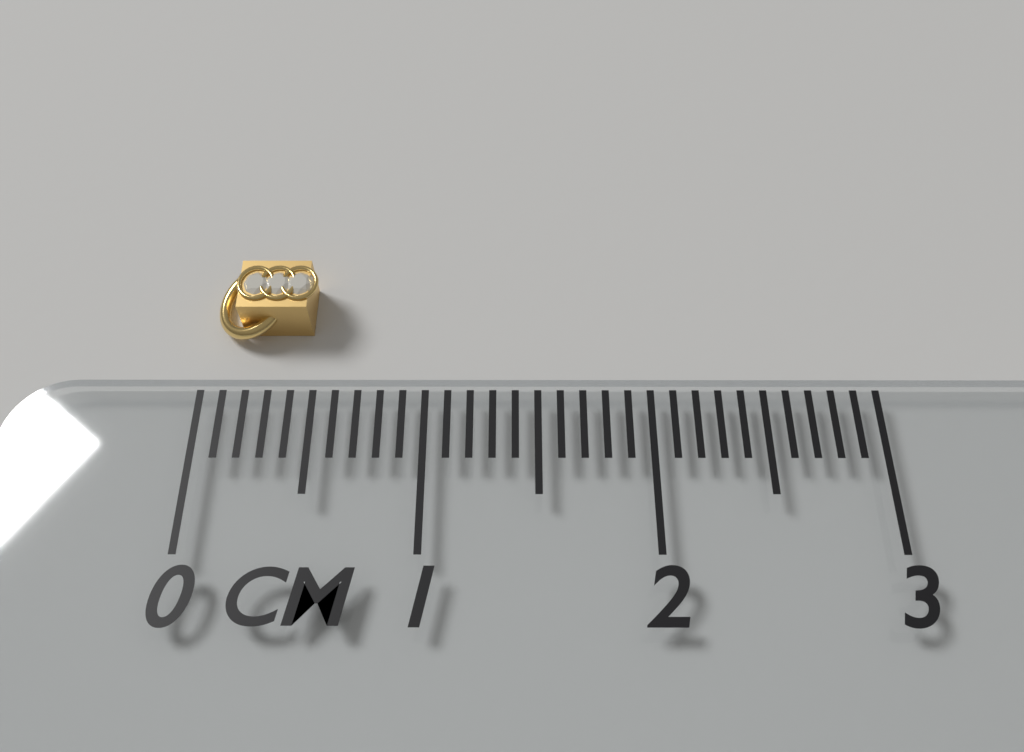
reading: 0.5 cm
